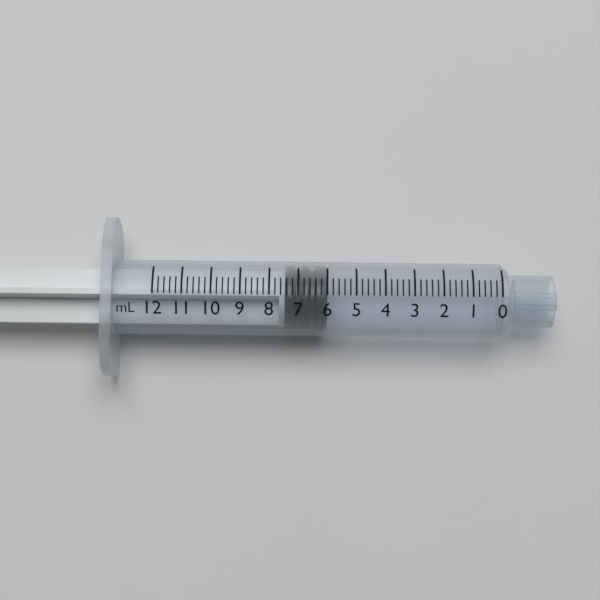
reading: 6.0 mL
